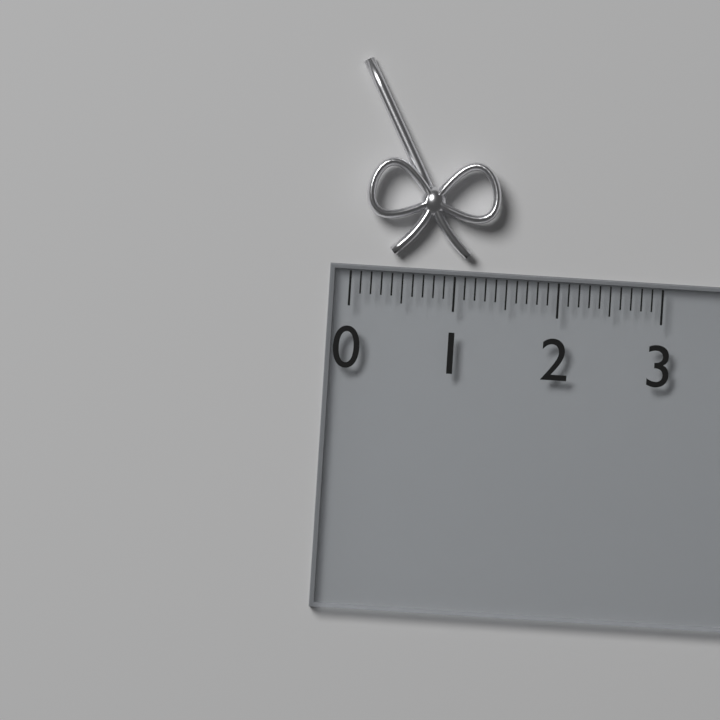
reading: 1.4 (no unit)
